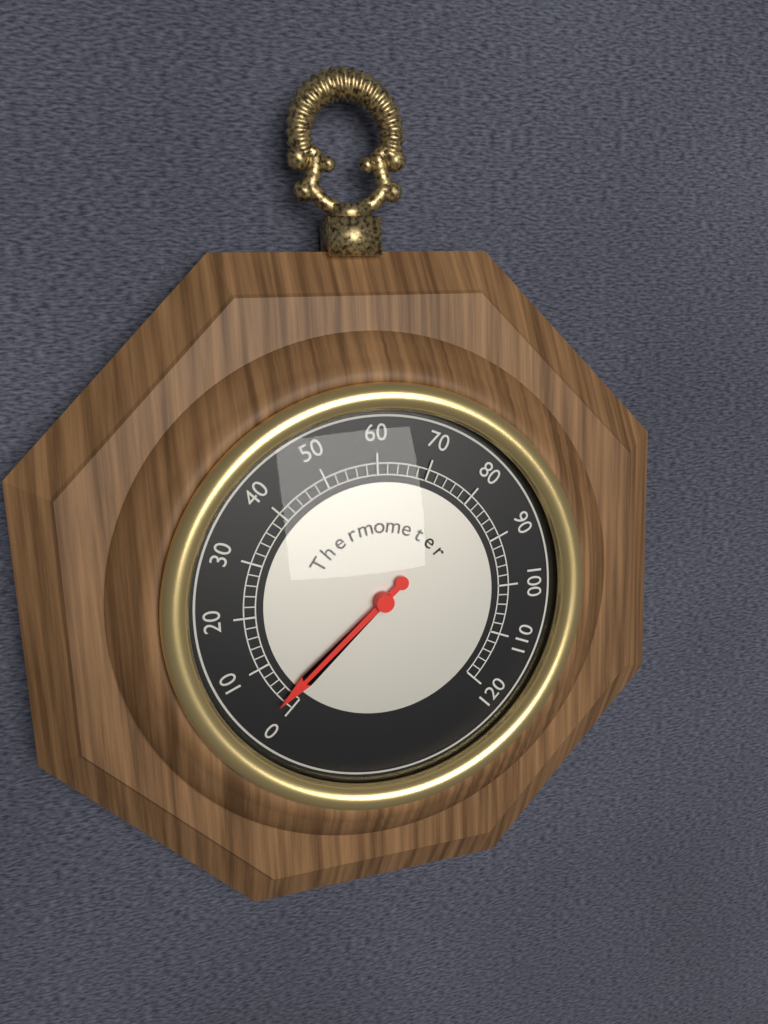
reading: 2 (no unit)
